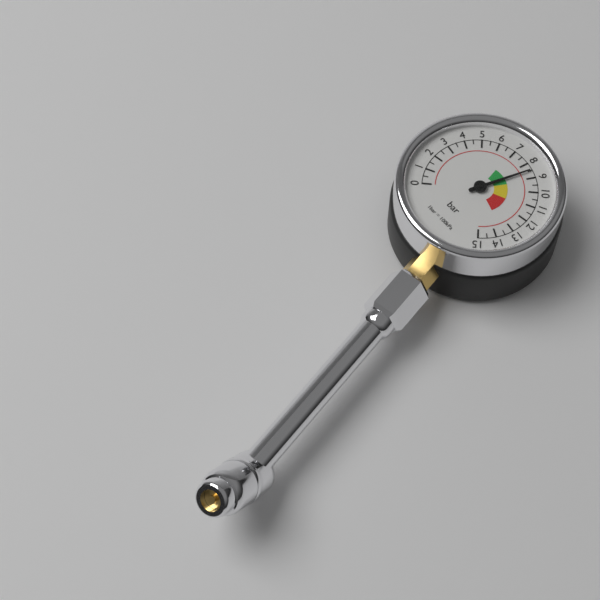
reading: 8.5 bar
